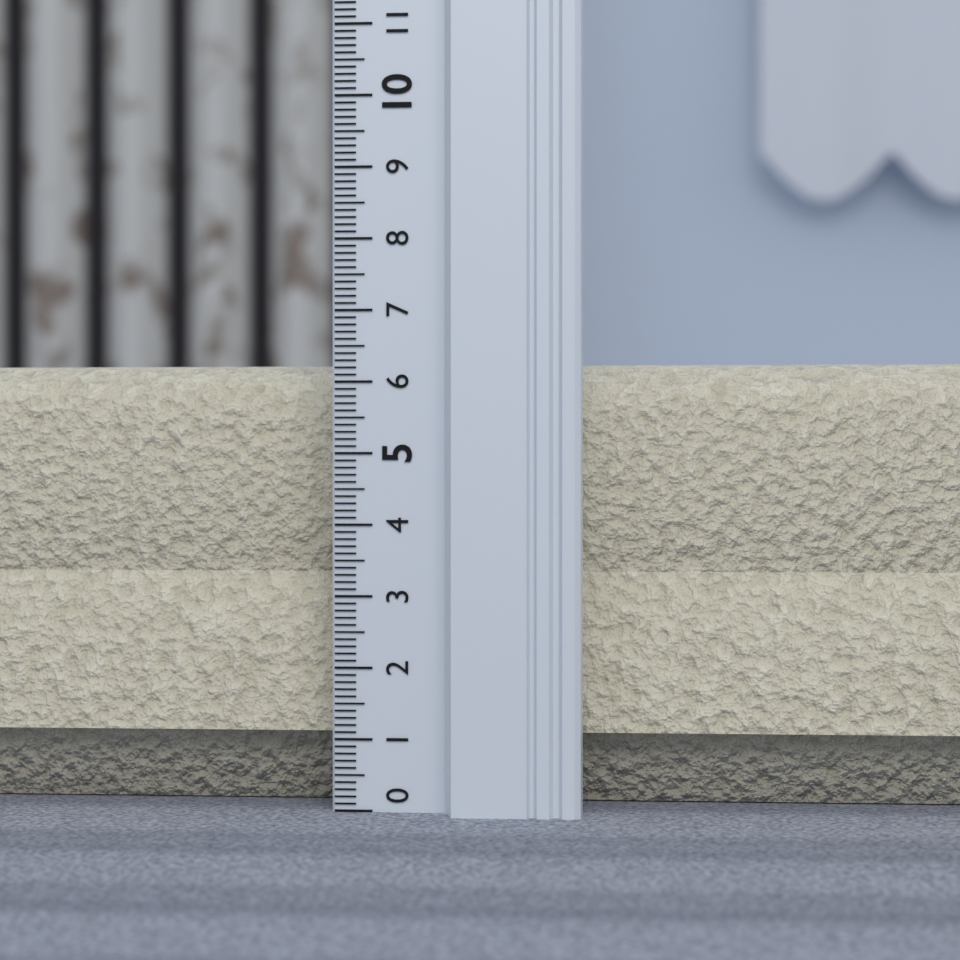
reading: 6.3 (no unit)
